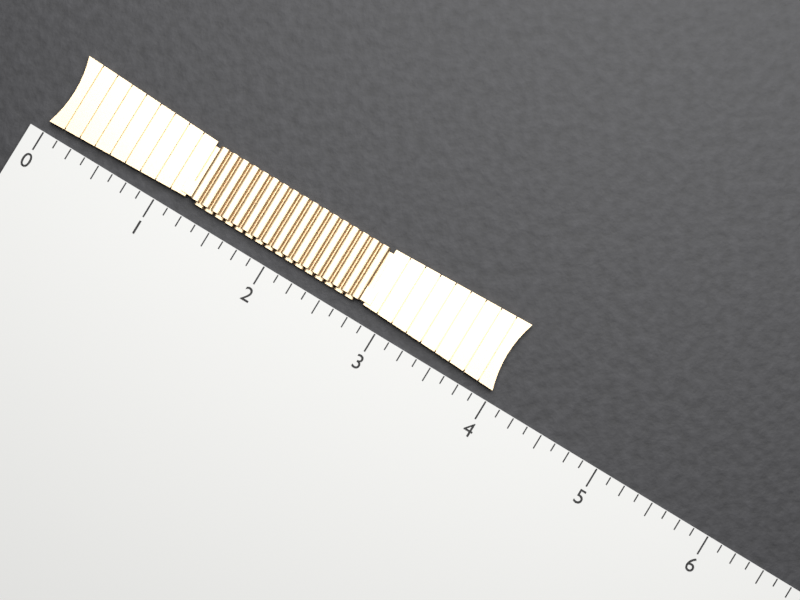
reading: 4.000 (no unit)
